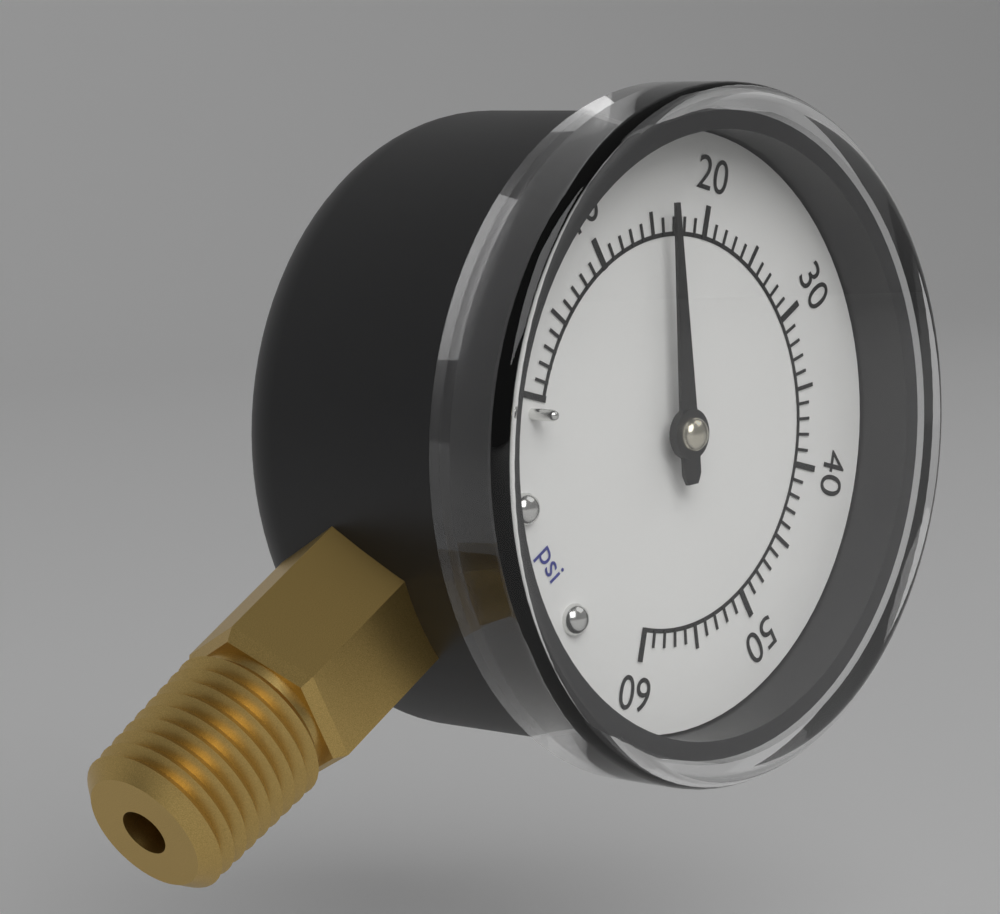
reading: 16 psi
